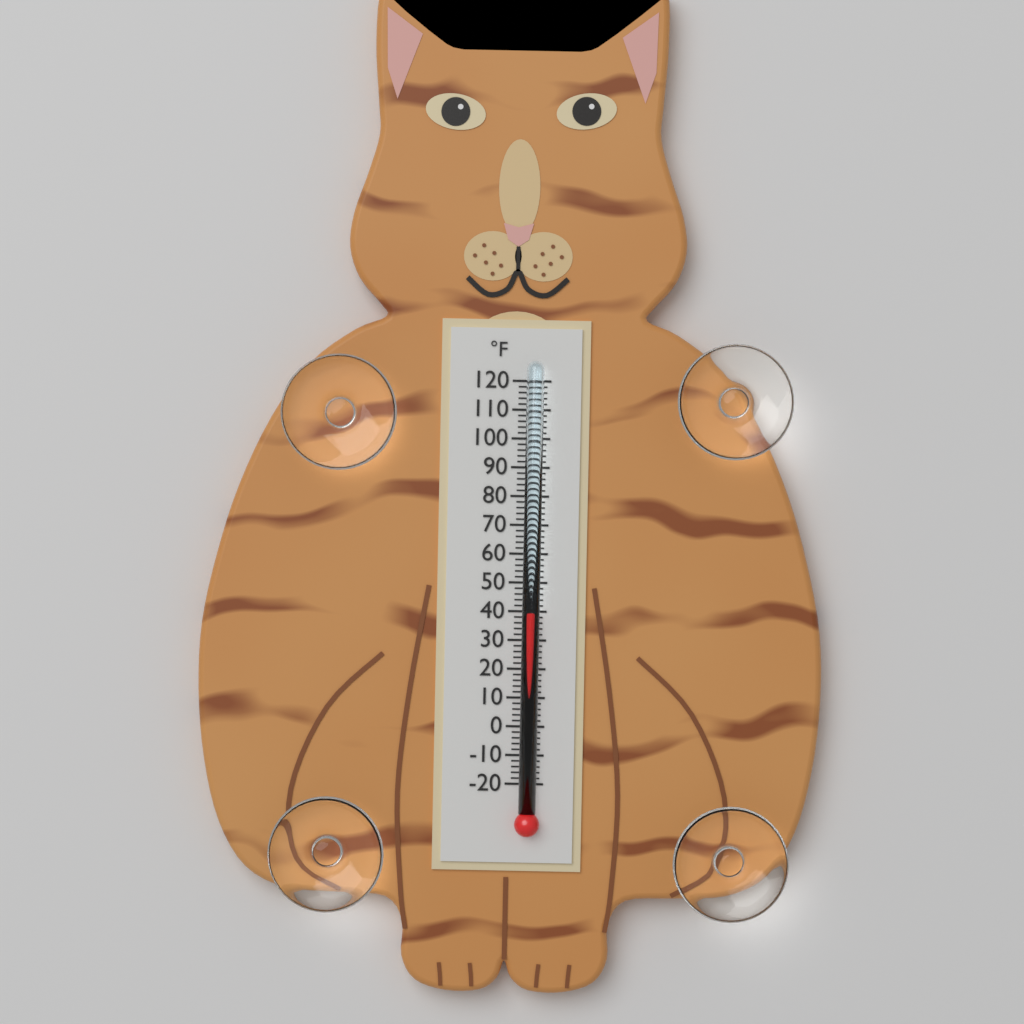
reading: 40 °F
